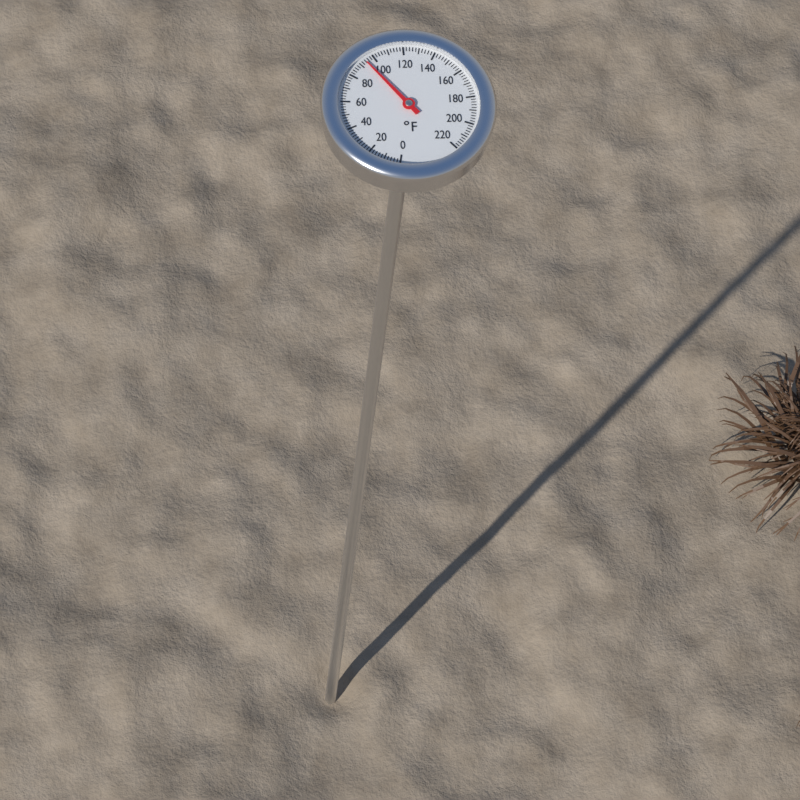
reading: 94 °F
